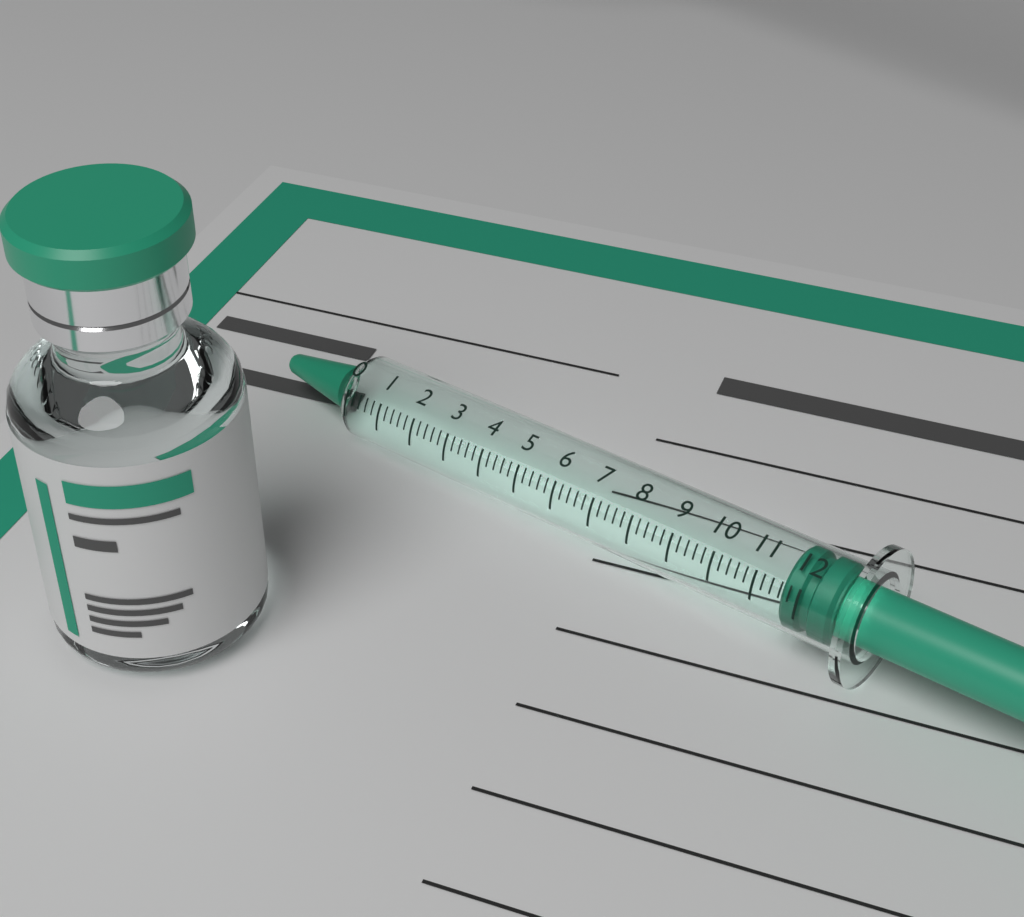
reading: 11.6 (no unit)
